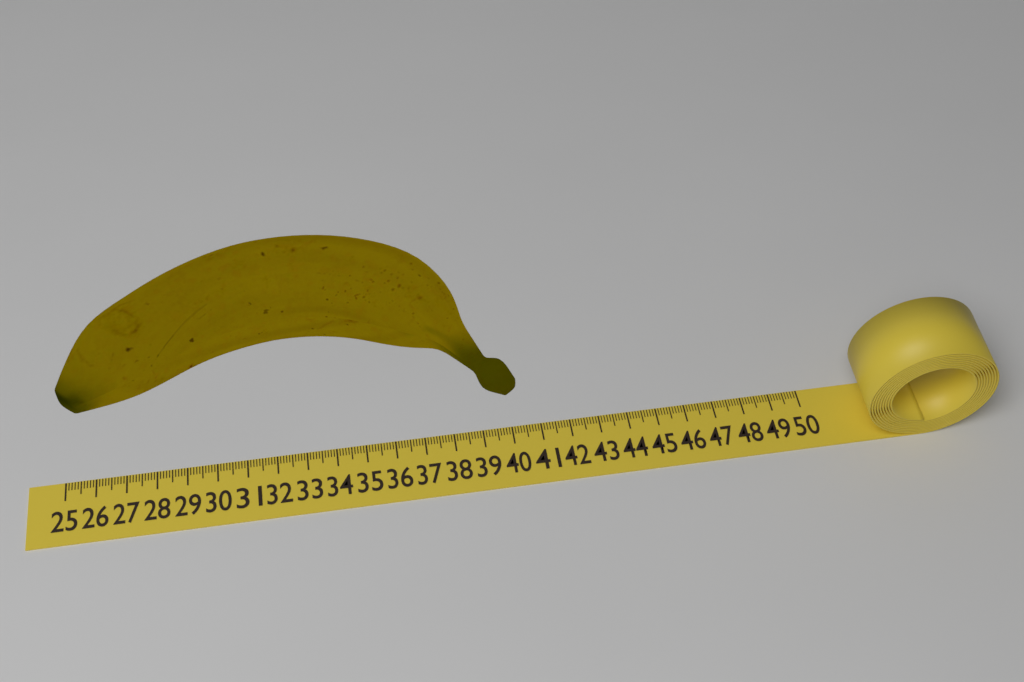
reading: 40.2 (no unit)
